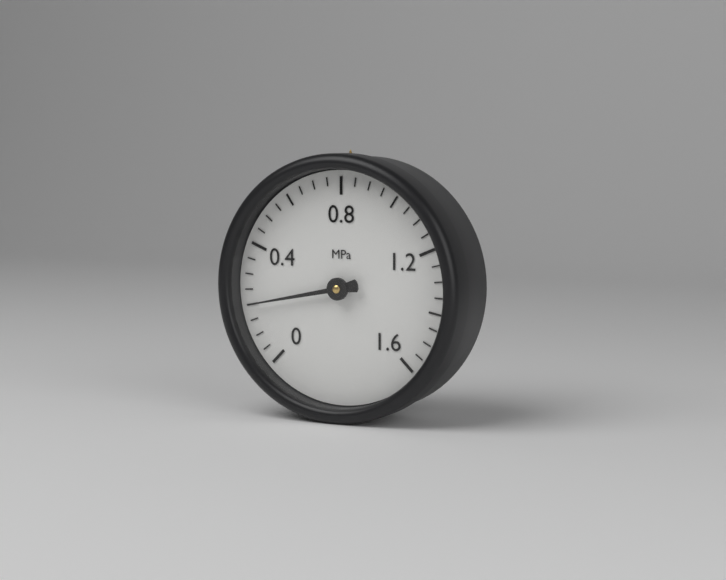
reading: 0.20 MPa
